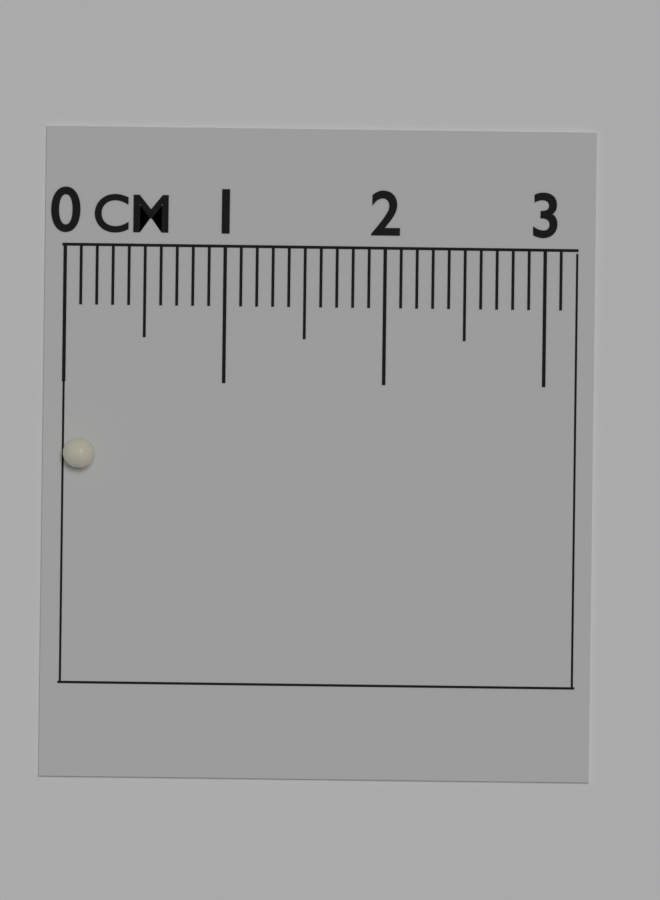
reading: 0.2 cm
